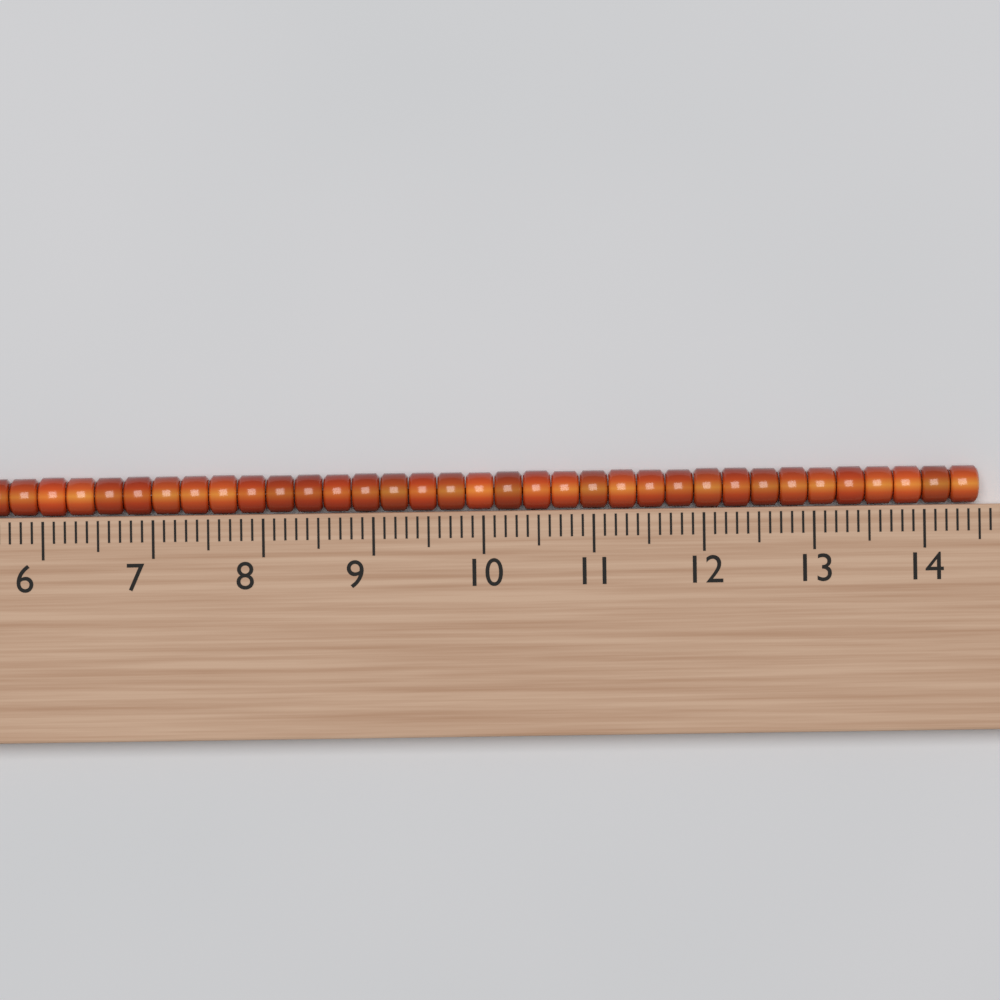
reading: 14.5 (no unit)
